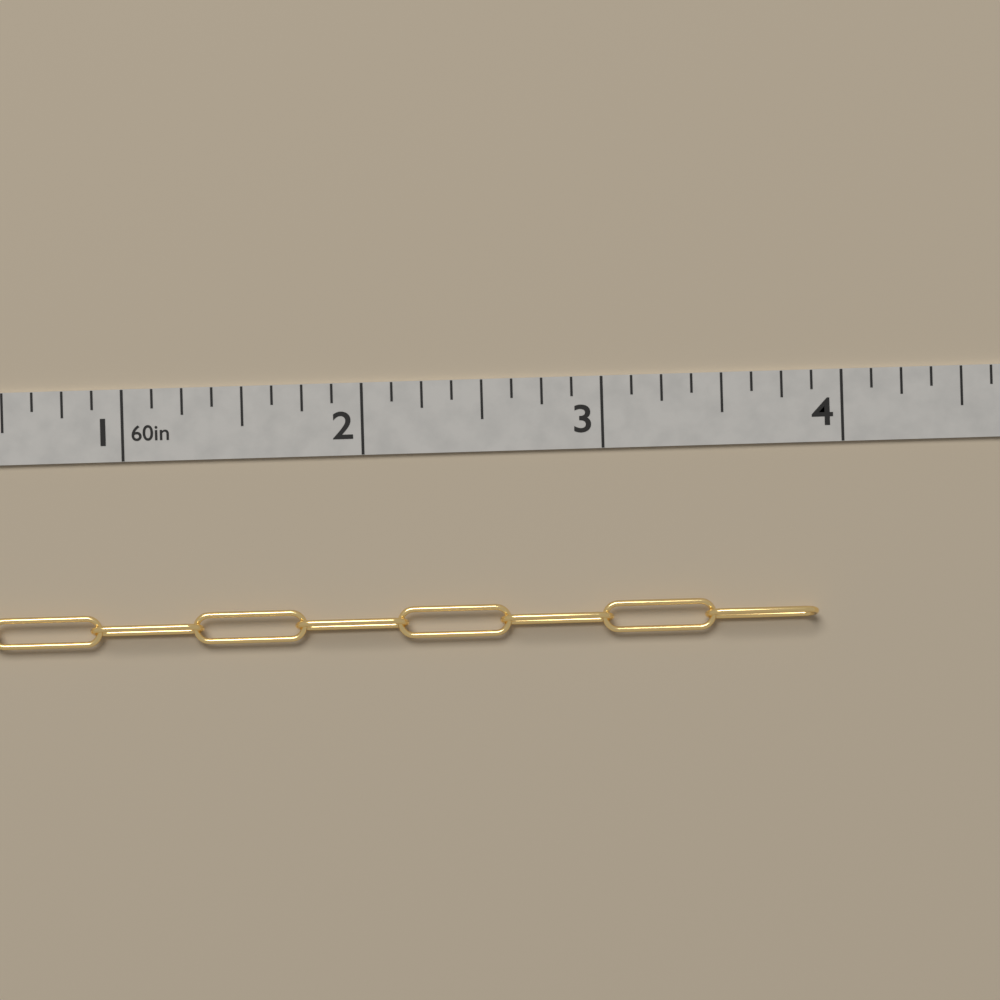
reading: 3.875 in
